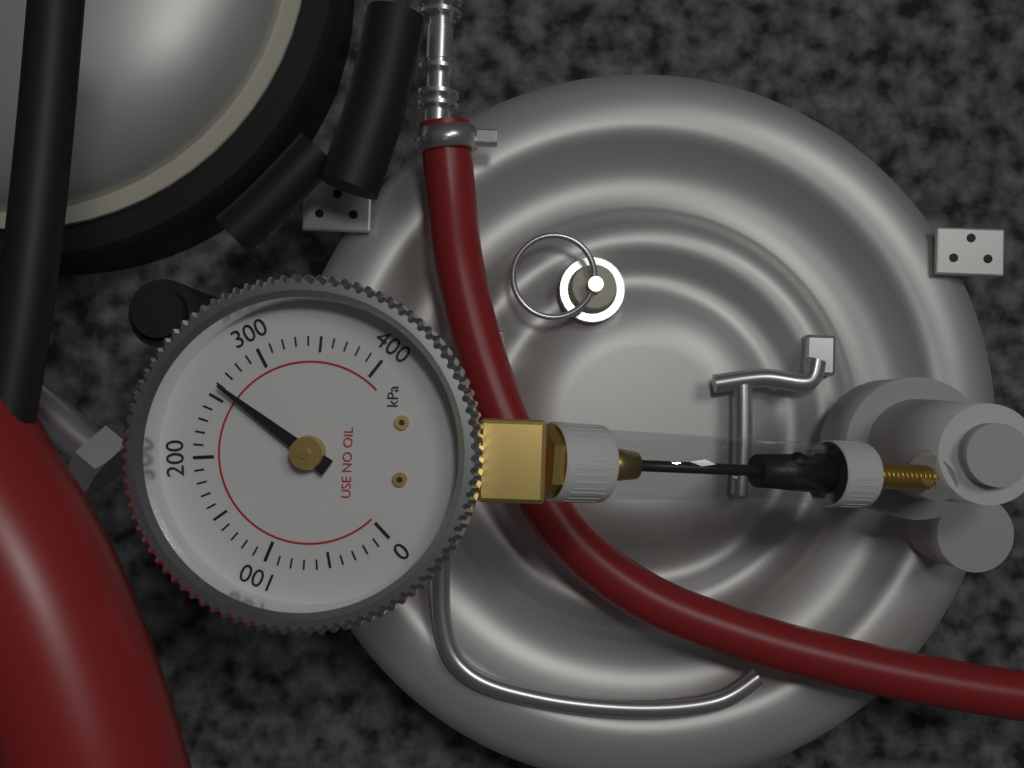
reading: 260 kPa
